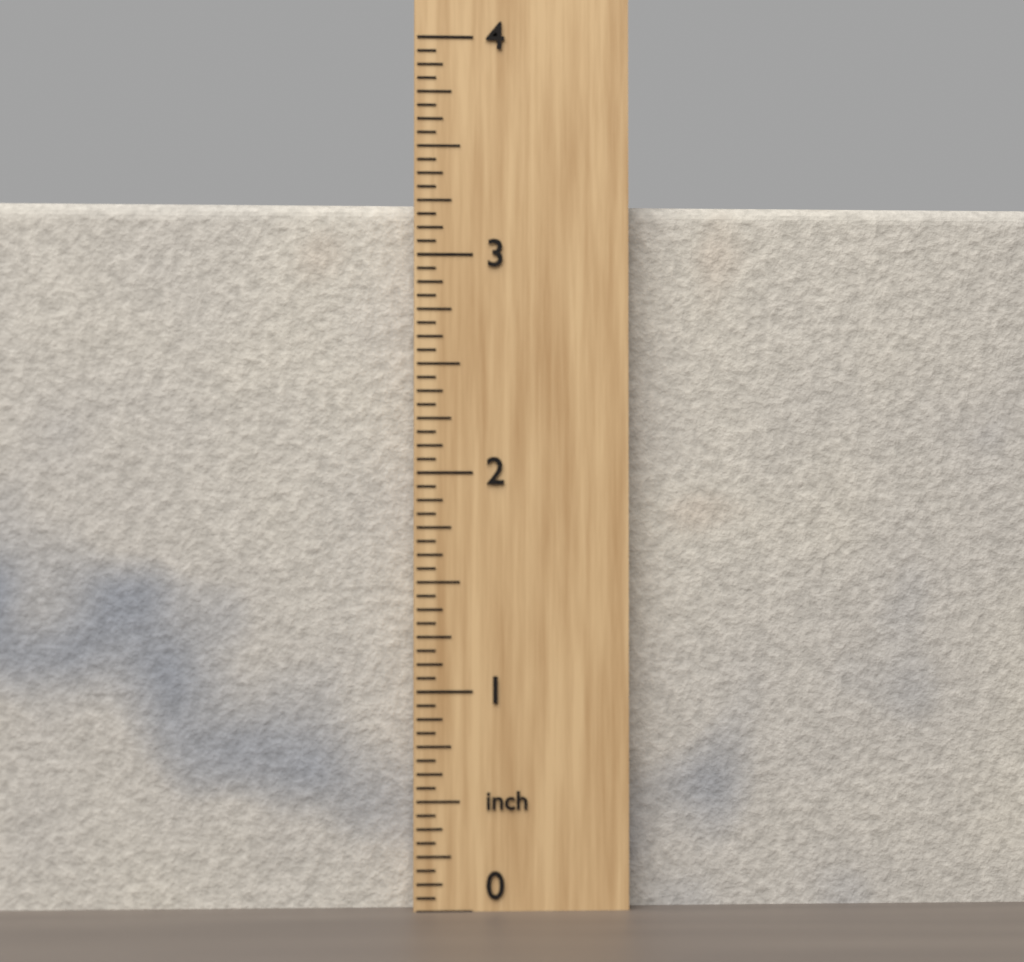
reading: 3.2500 inch
